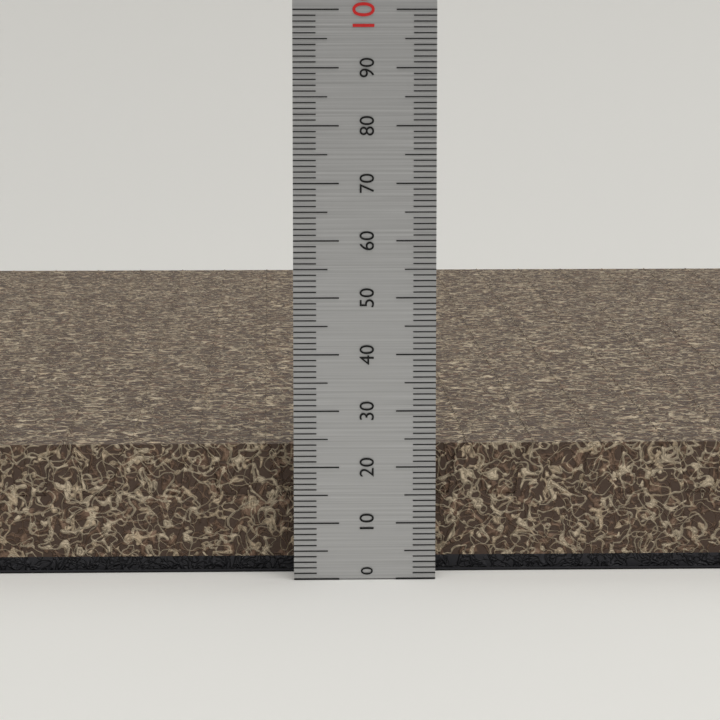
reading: 23 (no unit)
